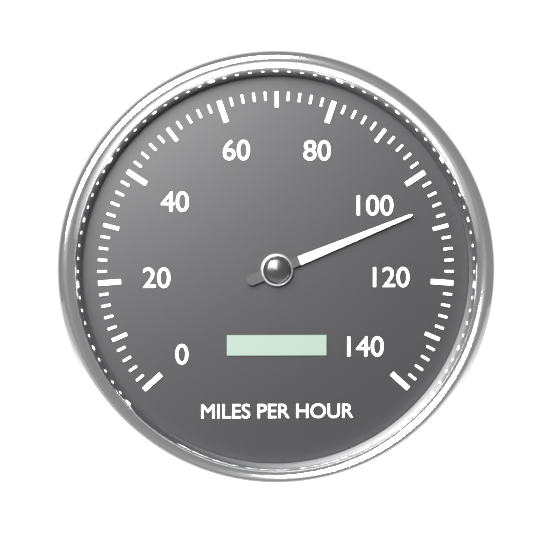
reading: 106 mph
